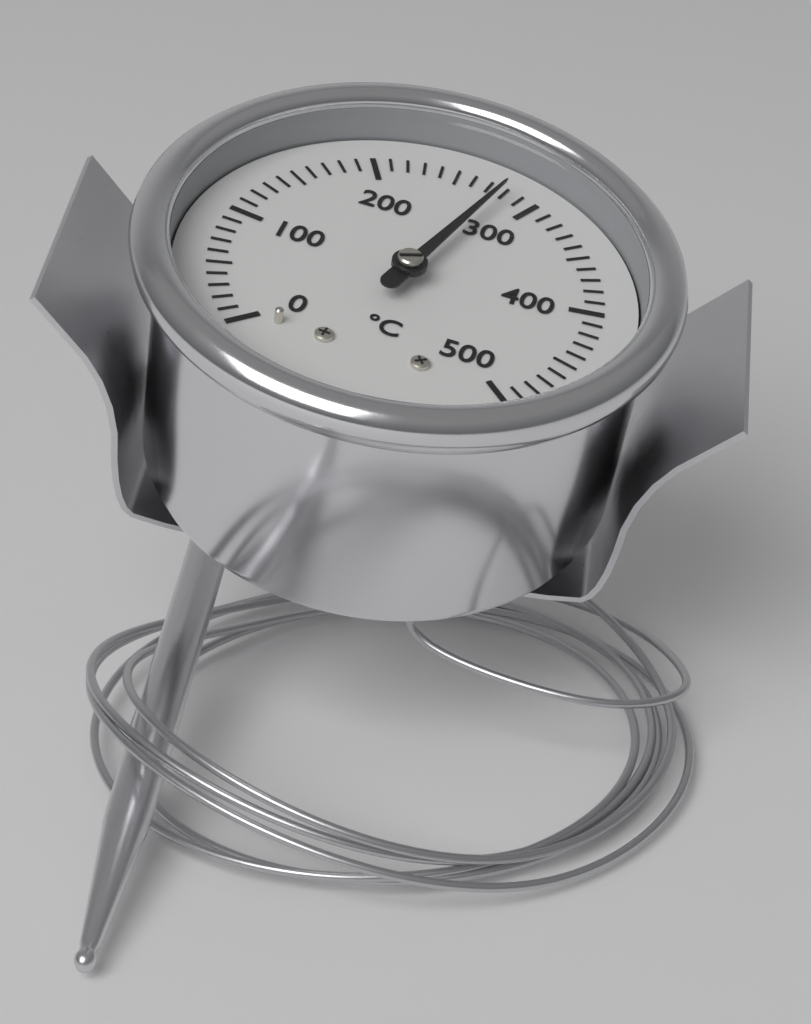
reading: 280 °C
